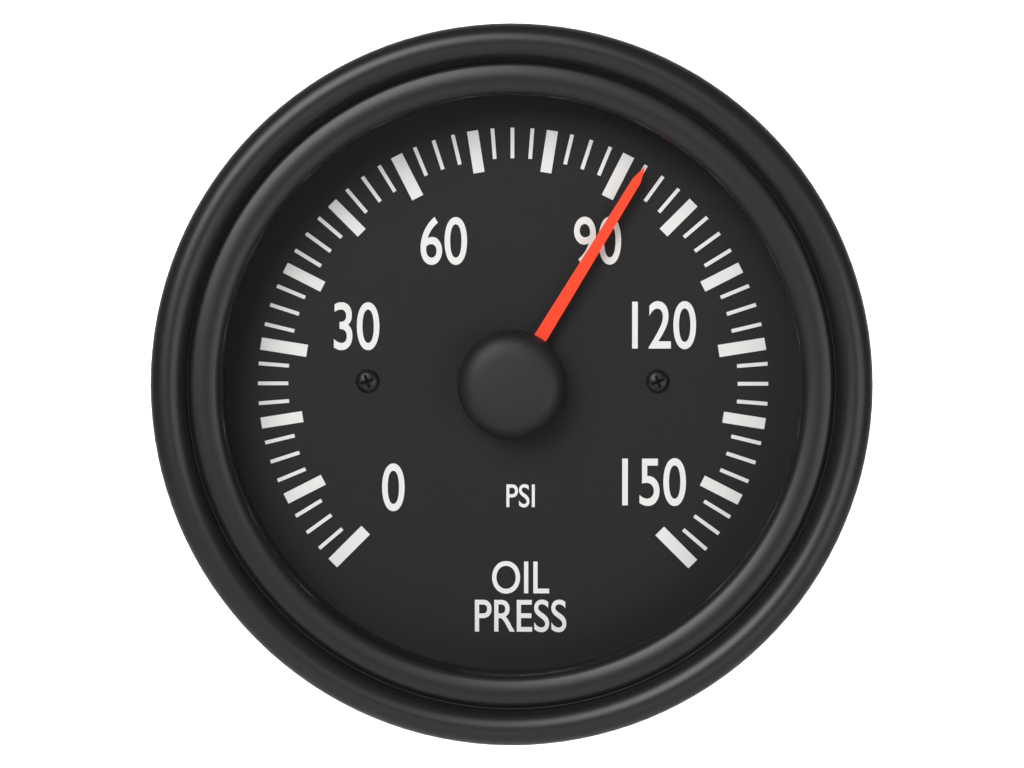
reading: 92.5 psi
